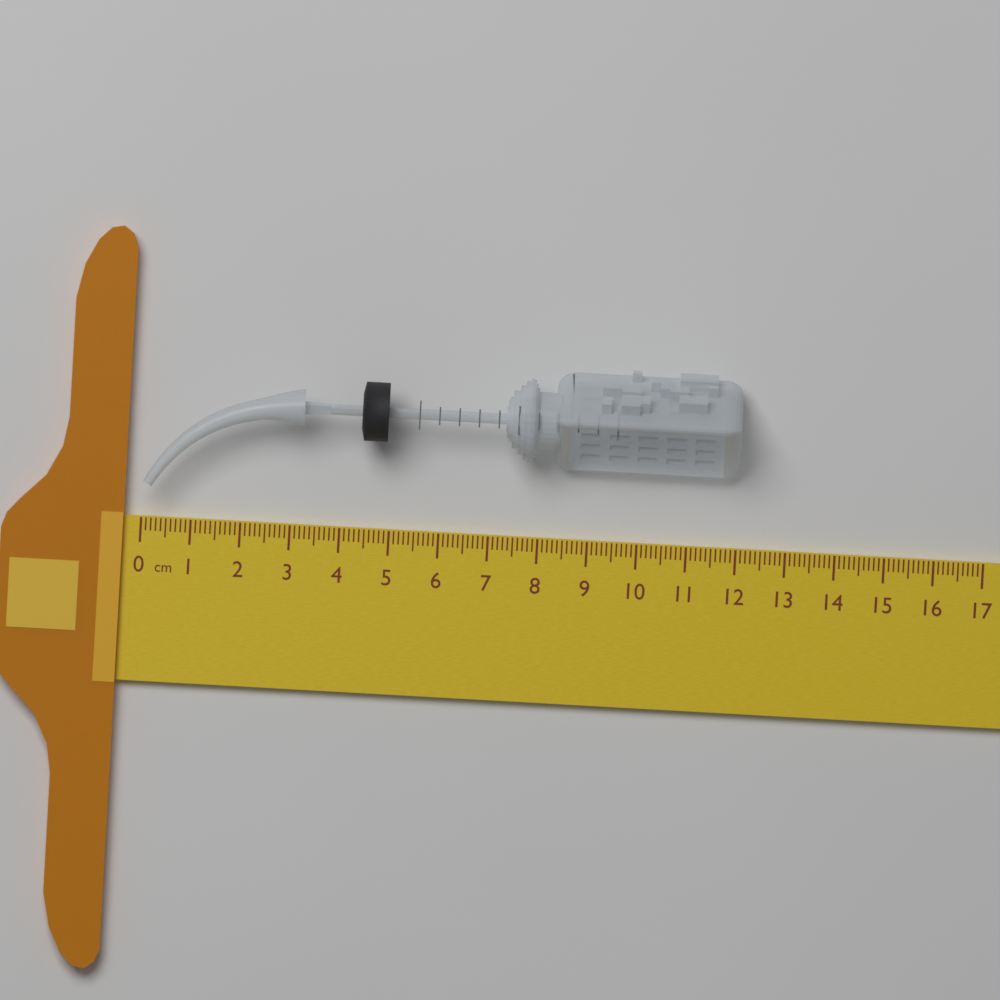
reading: 12.0 cm
